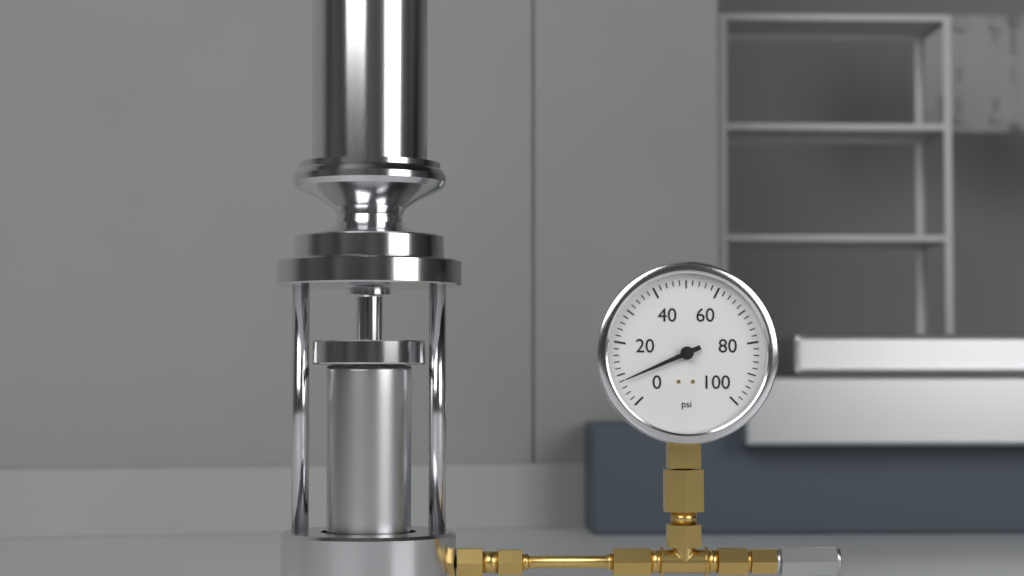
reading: 8 psi
